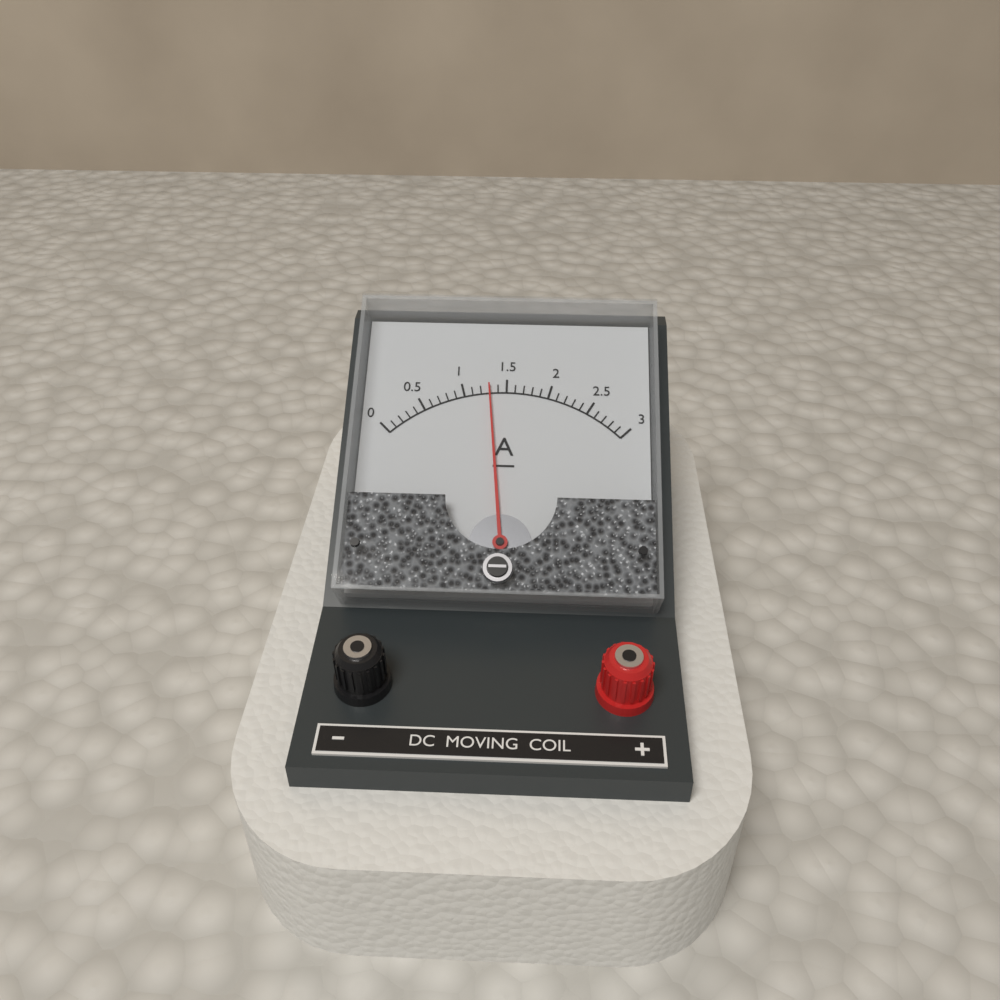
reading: 1.3 A
